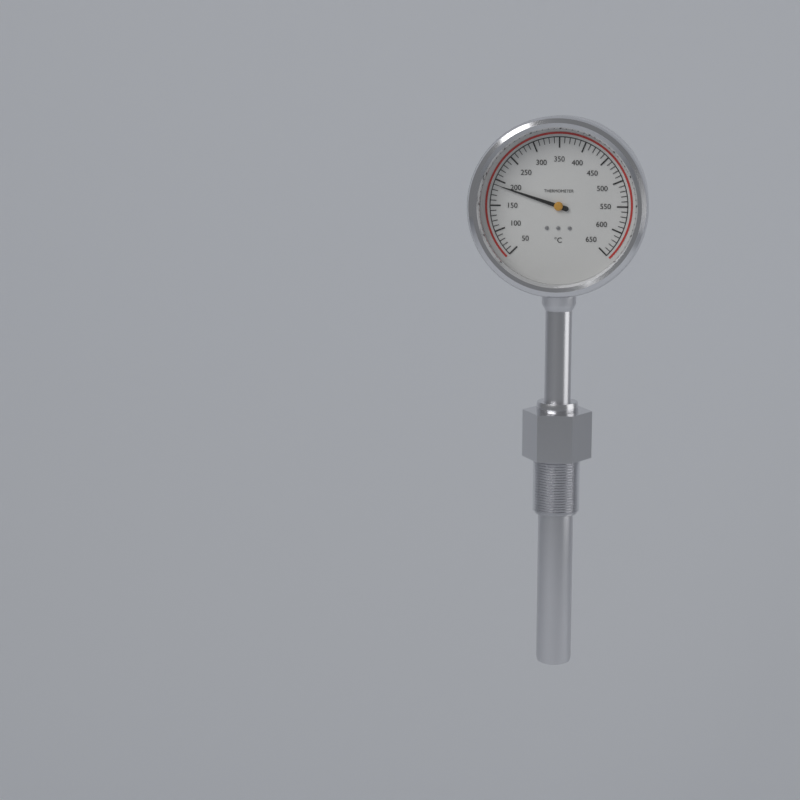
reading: 190 °C
